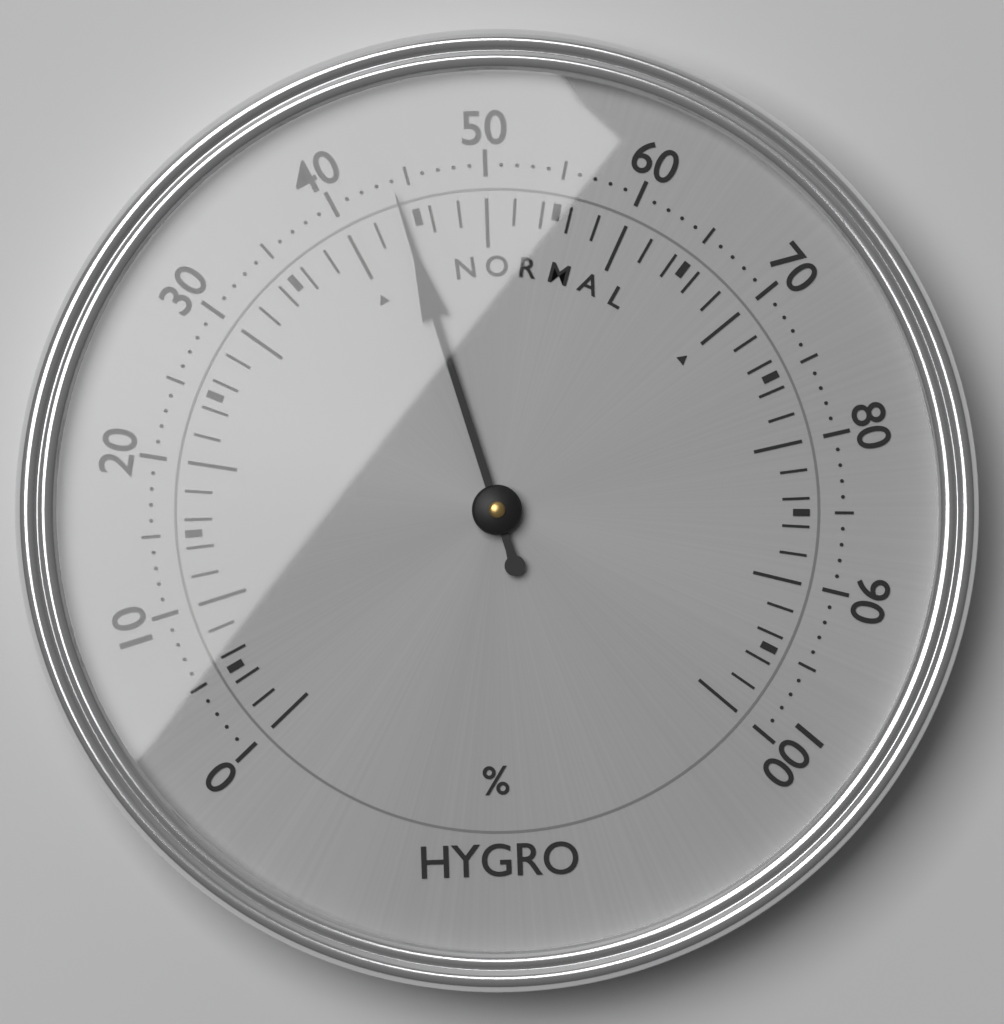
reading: 44 %
